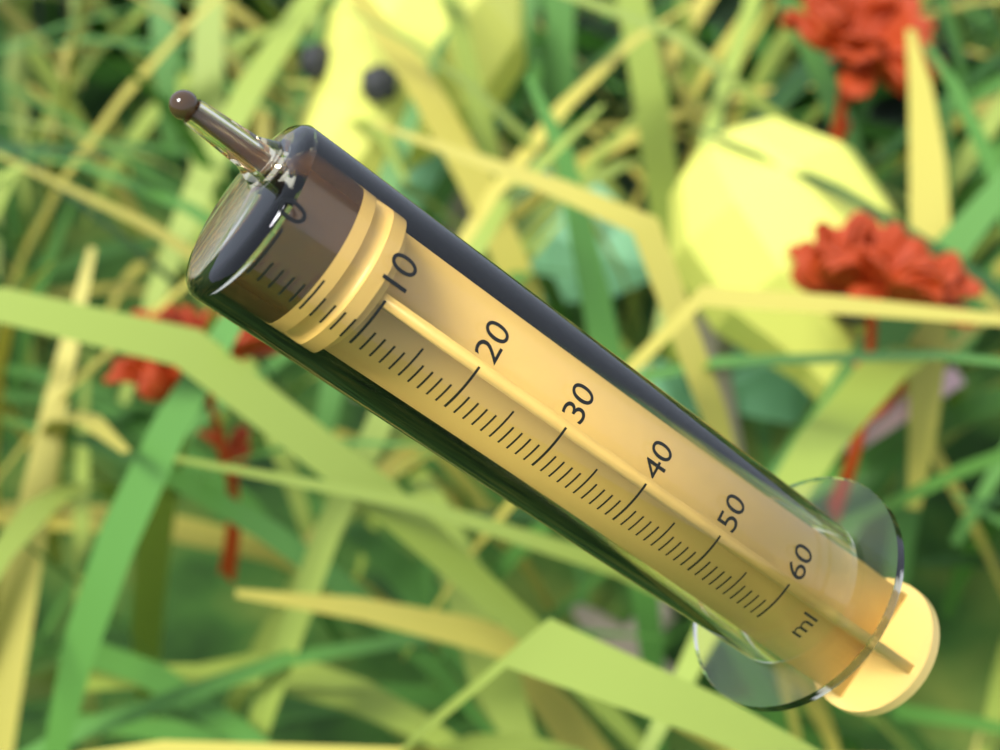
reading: 5 ml
